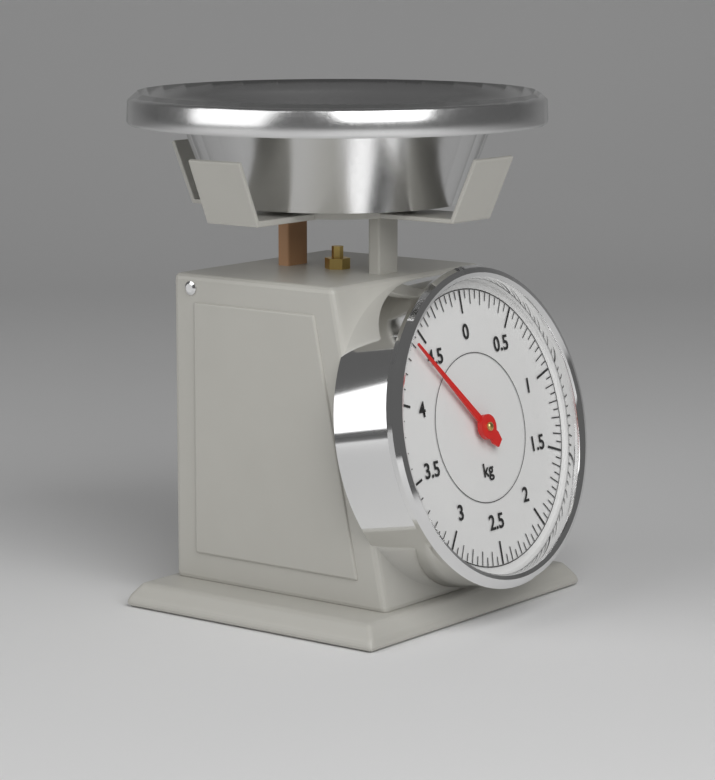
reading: 4.40 kg
